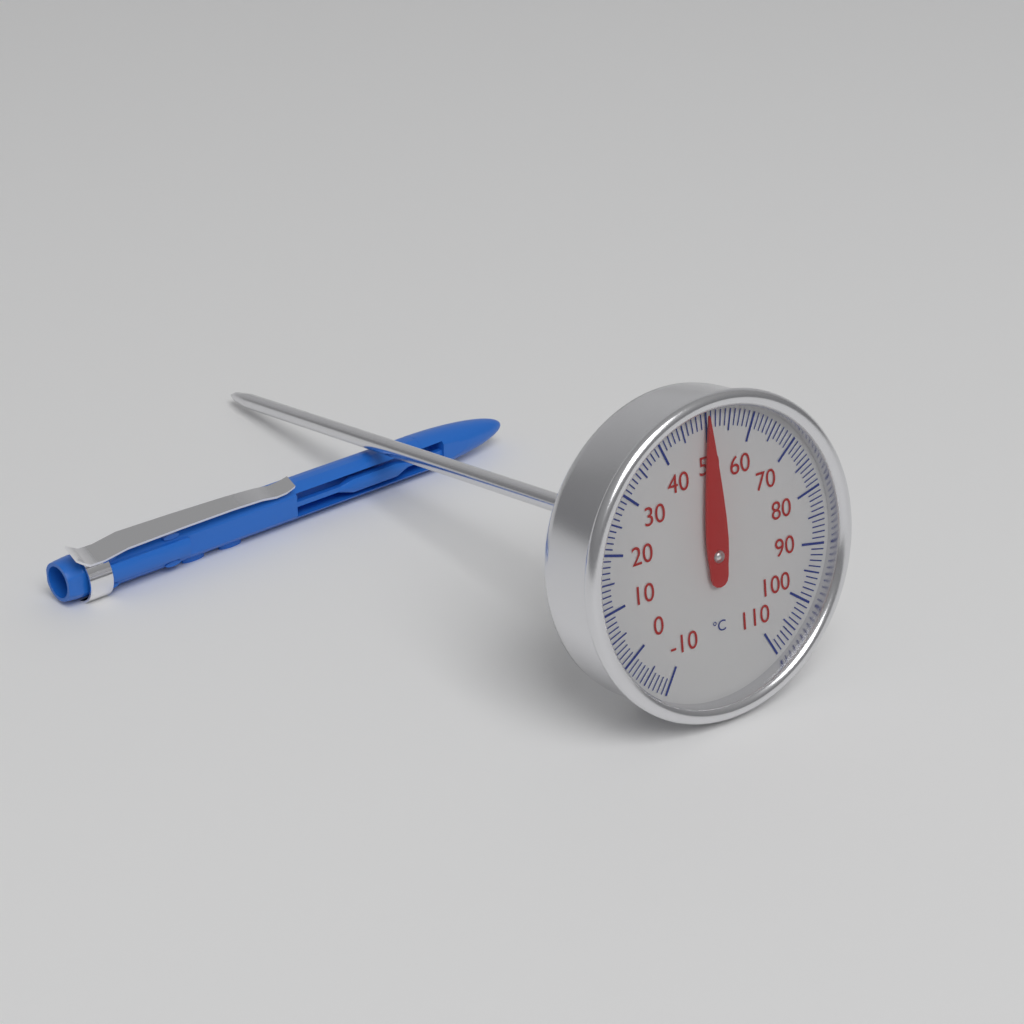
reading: 50 °C
